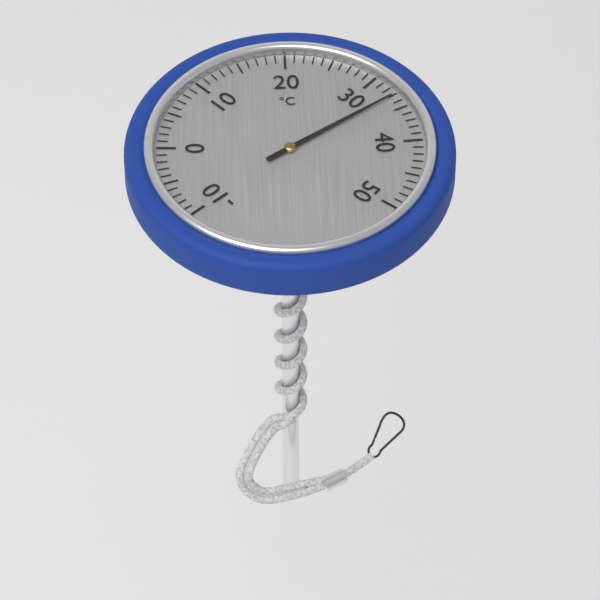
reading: 33 °C
